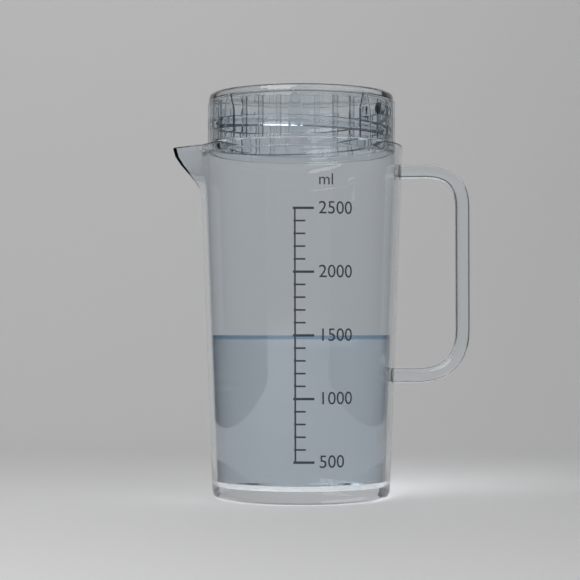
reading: 1500 ml
